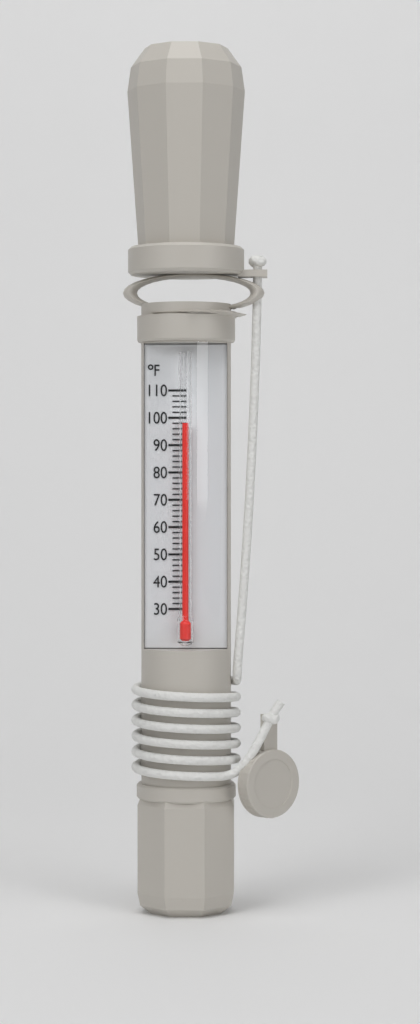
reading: 98 °F
